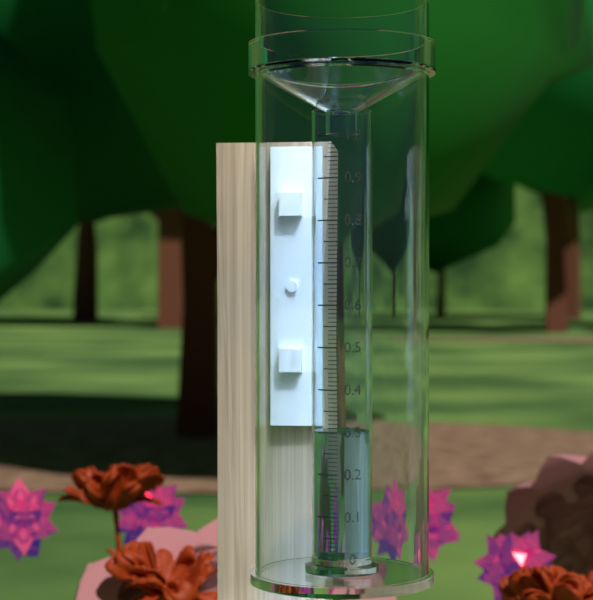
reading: 0.30 (no unit)
